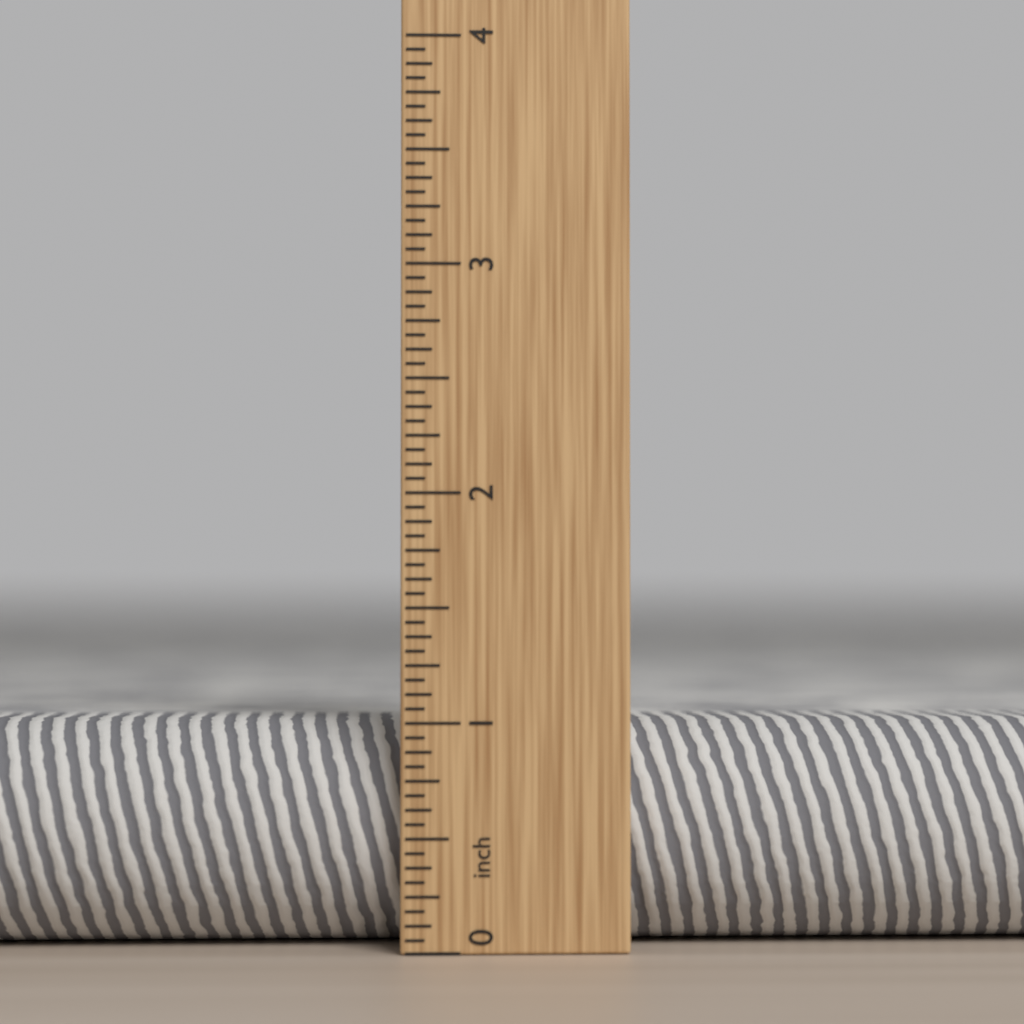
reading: 1.0000 in
